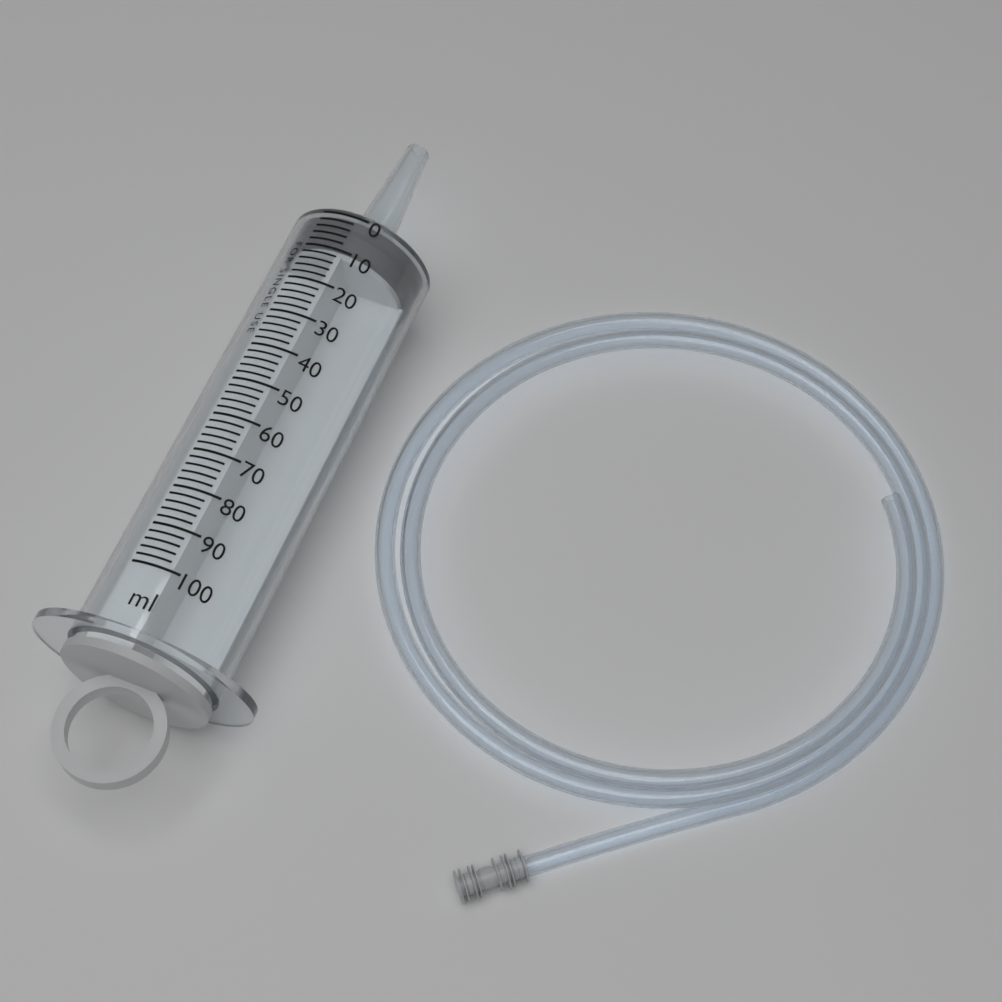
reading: 0 ml
